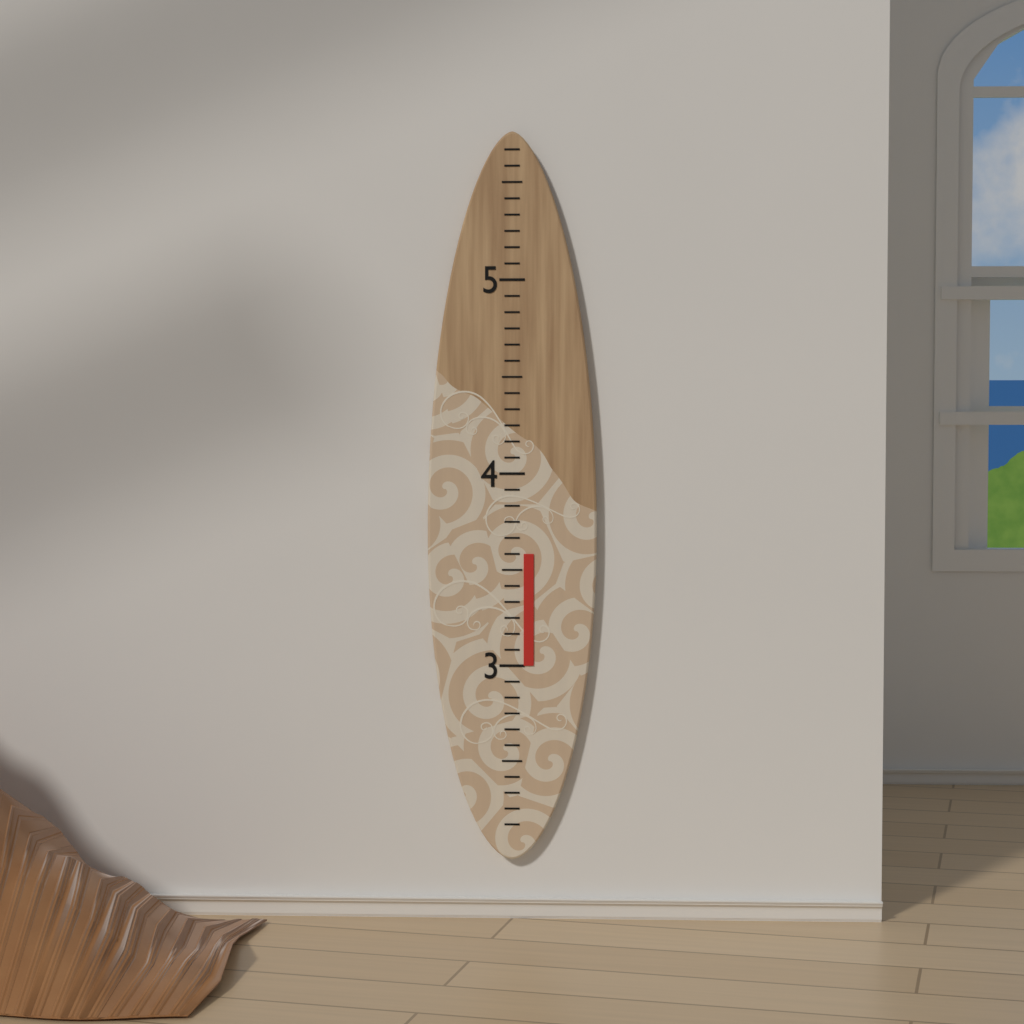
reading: 3.583333 (no unit)
